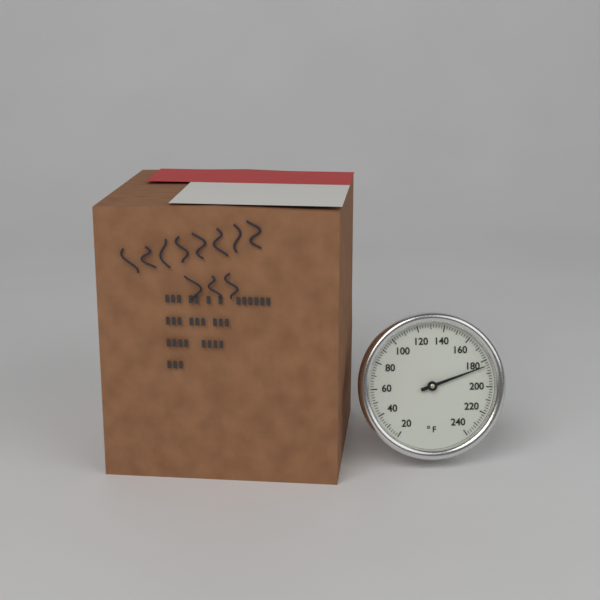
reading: 184 °F
